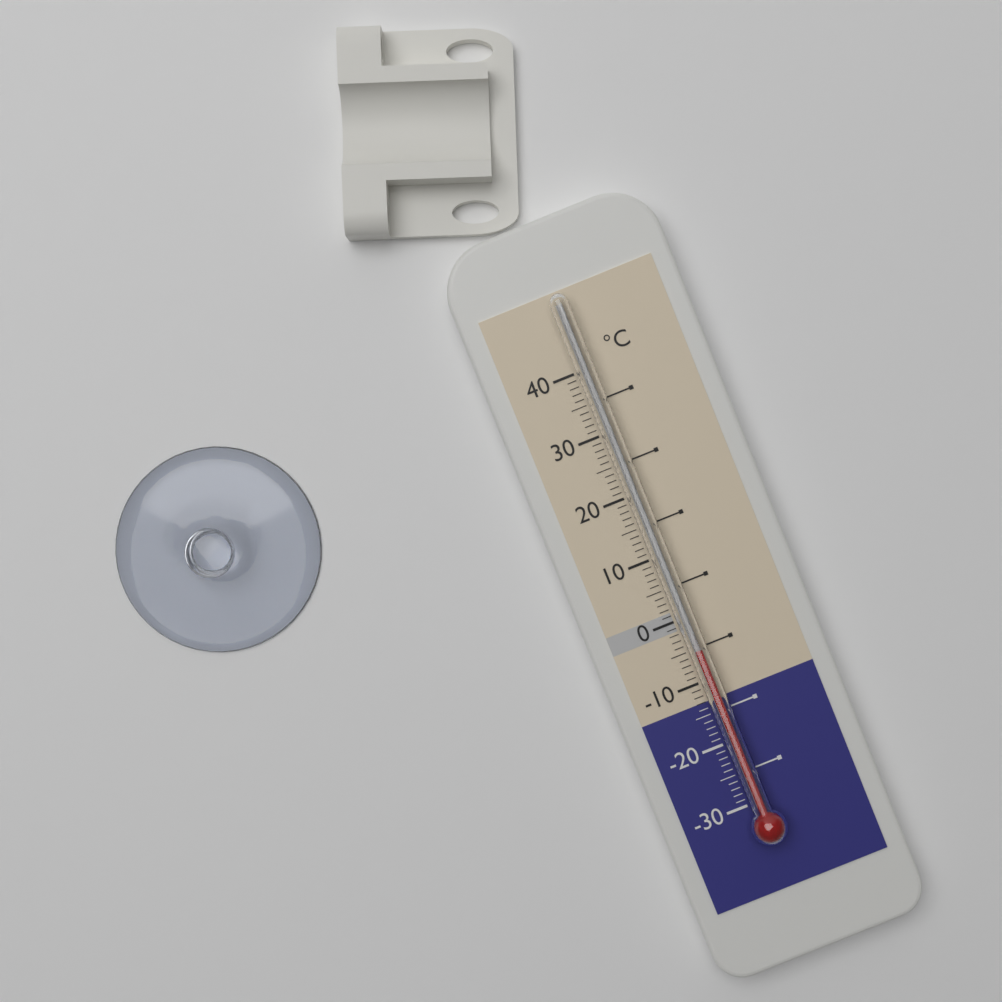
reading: -5 °C
